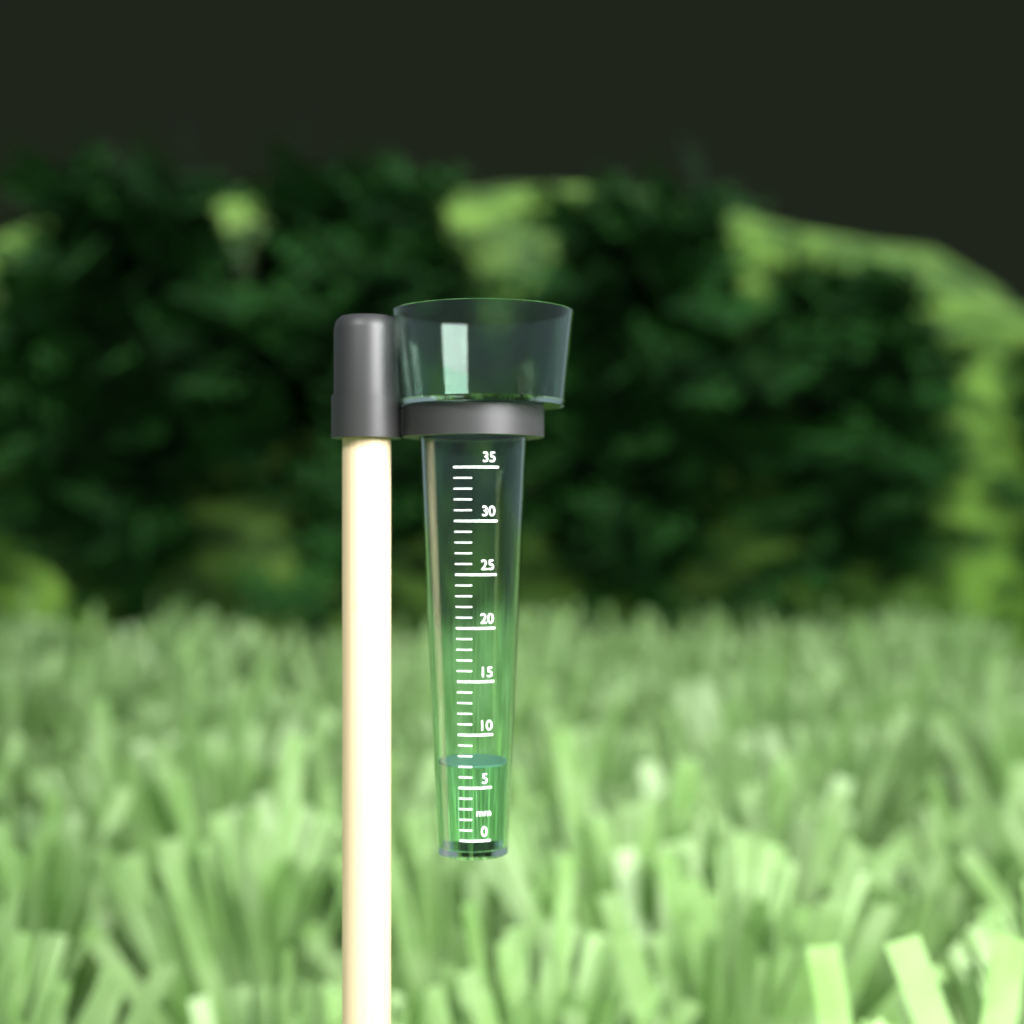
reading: 7 mm
